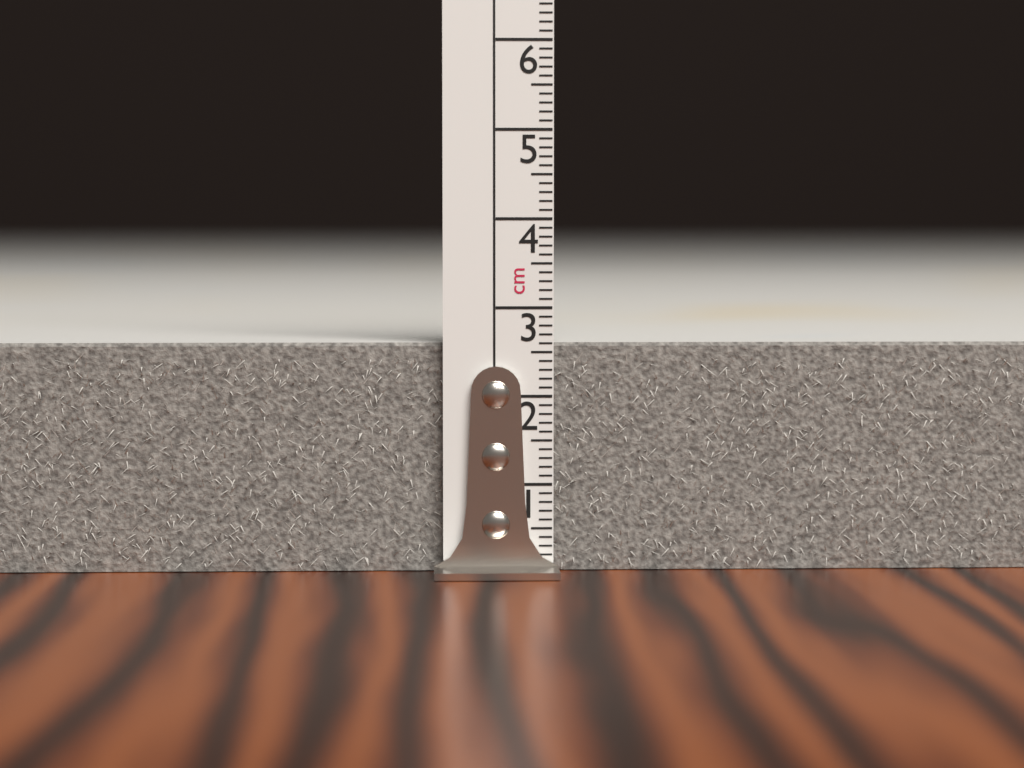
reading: 2.6 cm
